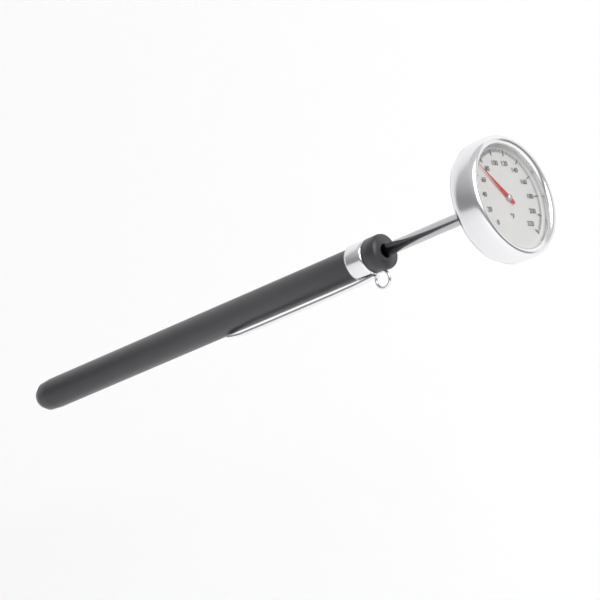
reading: 72 °F
